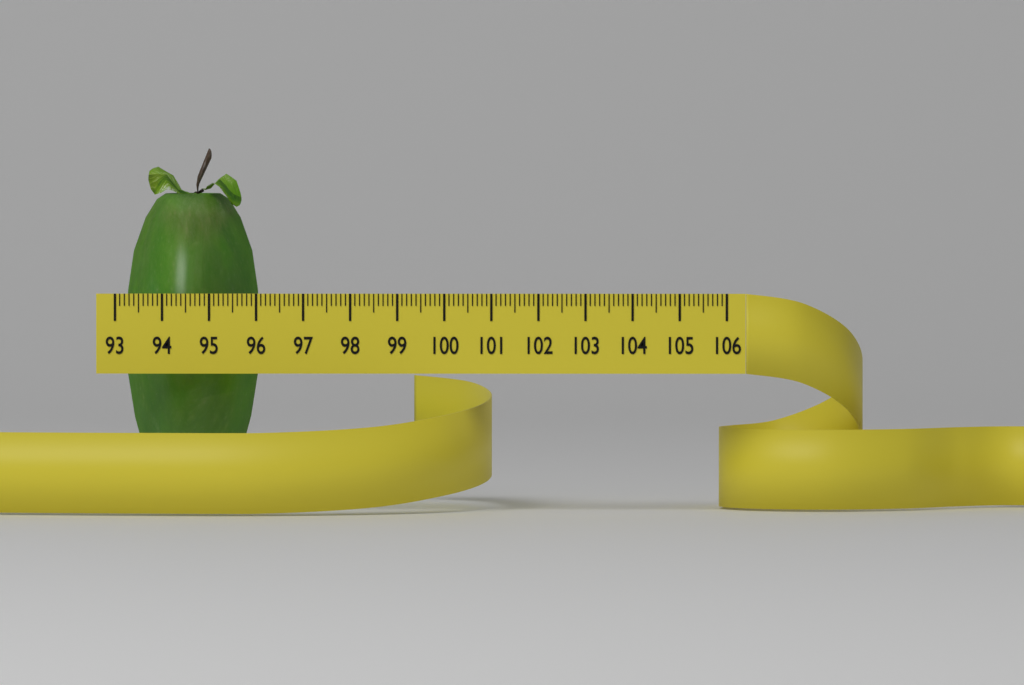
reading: 95.9 (no unit)
